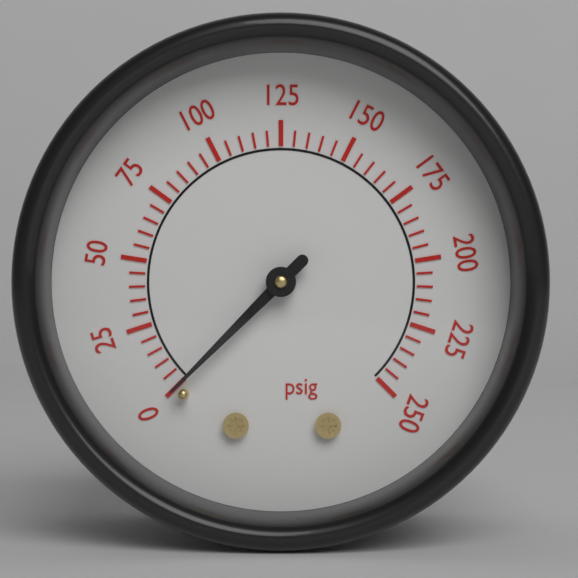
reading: 0 psig
